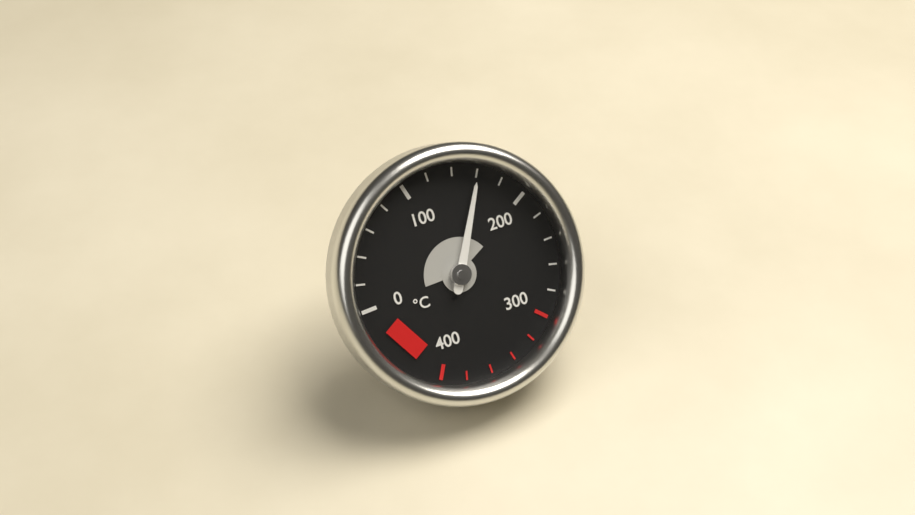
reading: 160 °C
